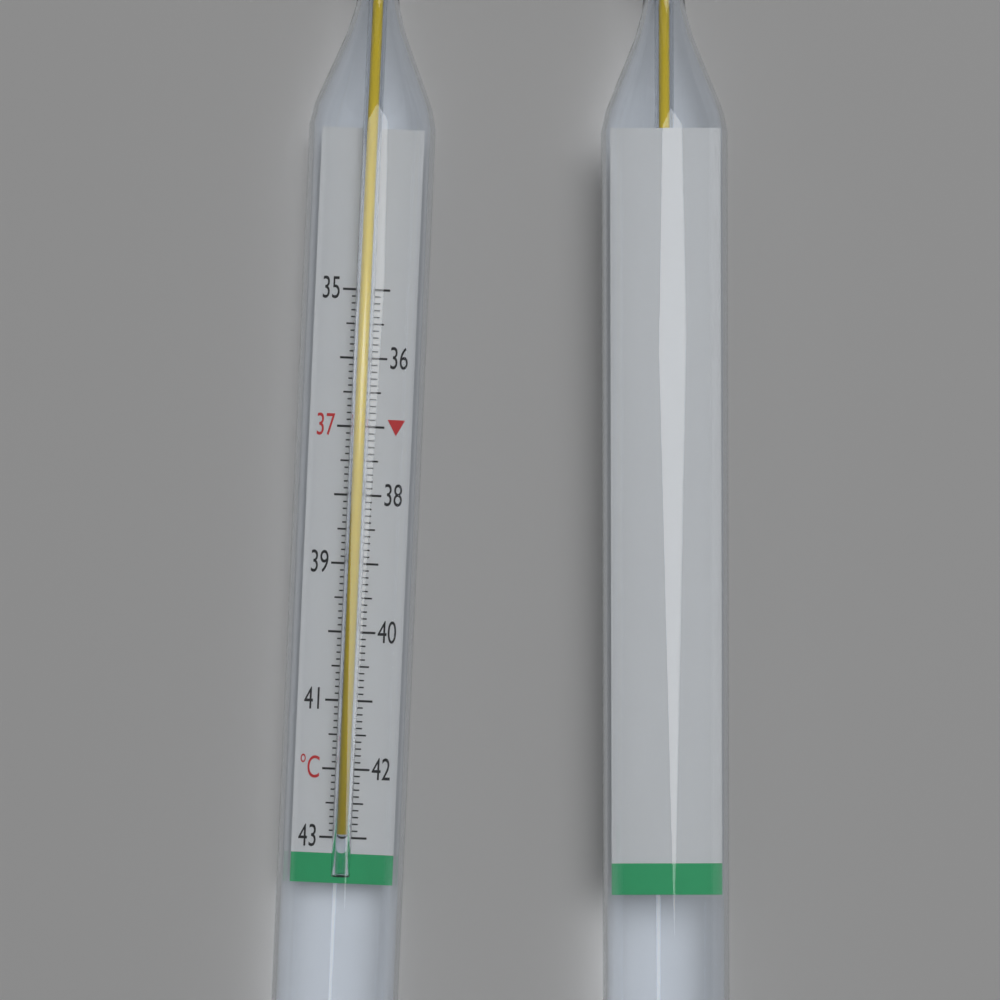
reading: 42.9 °C
